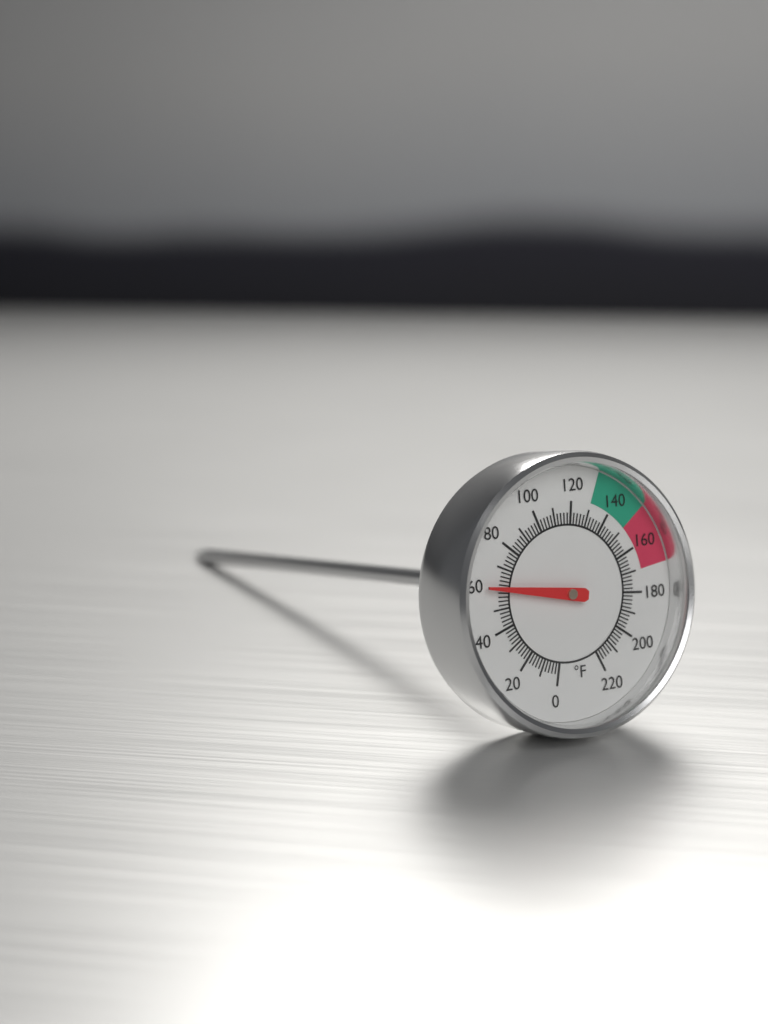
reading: 60 °F
